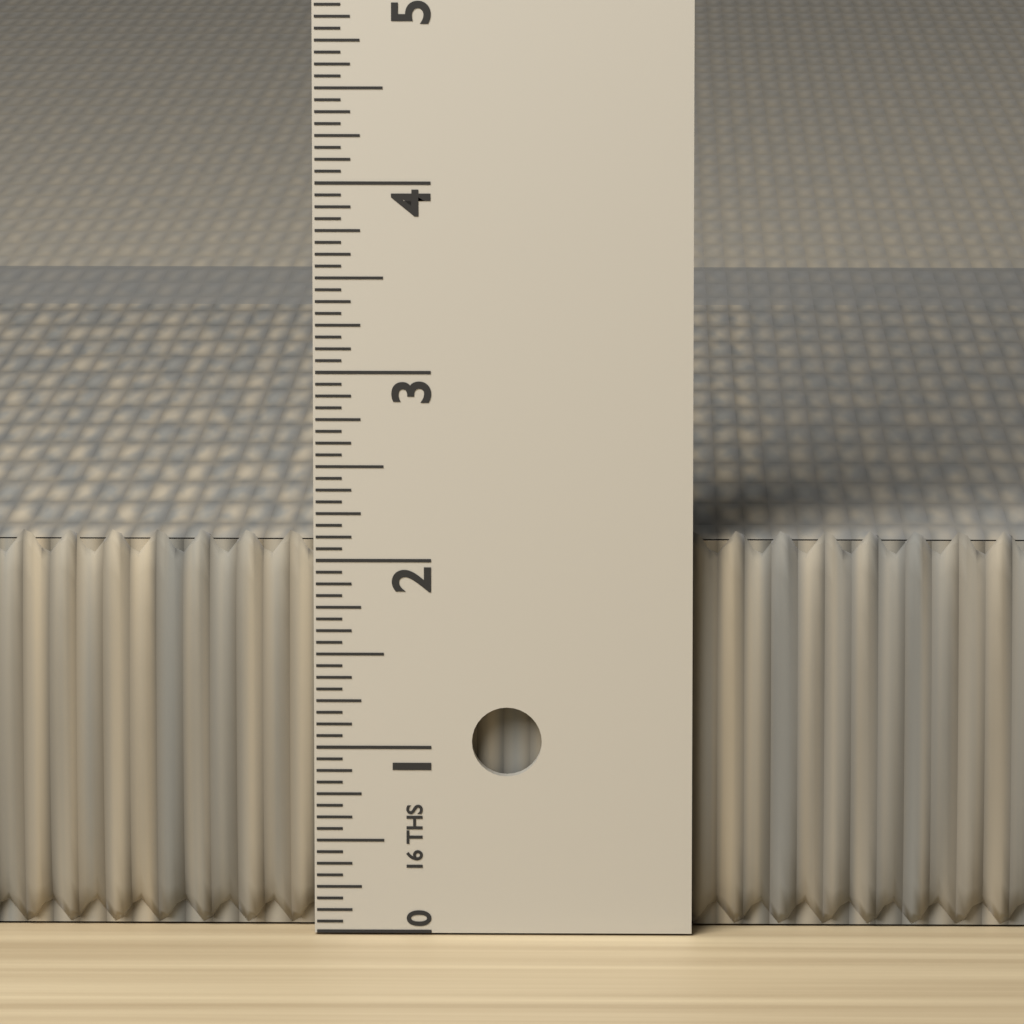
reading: 2.1250 in
